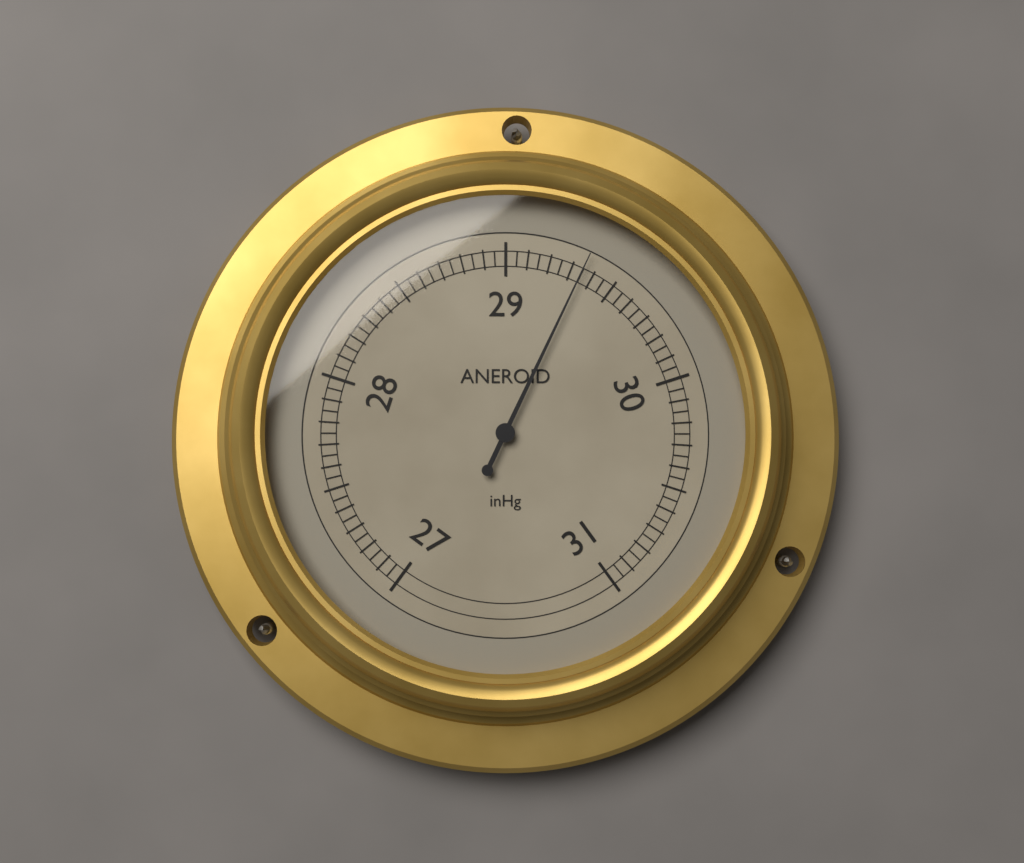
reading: 29.35 inHg
